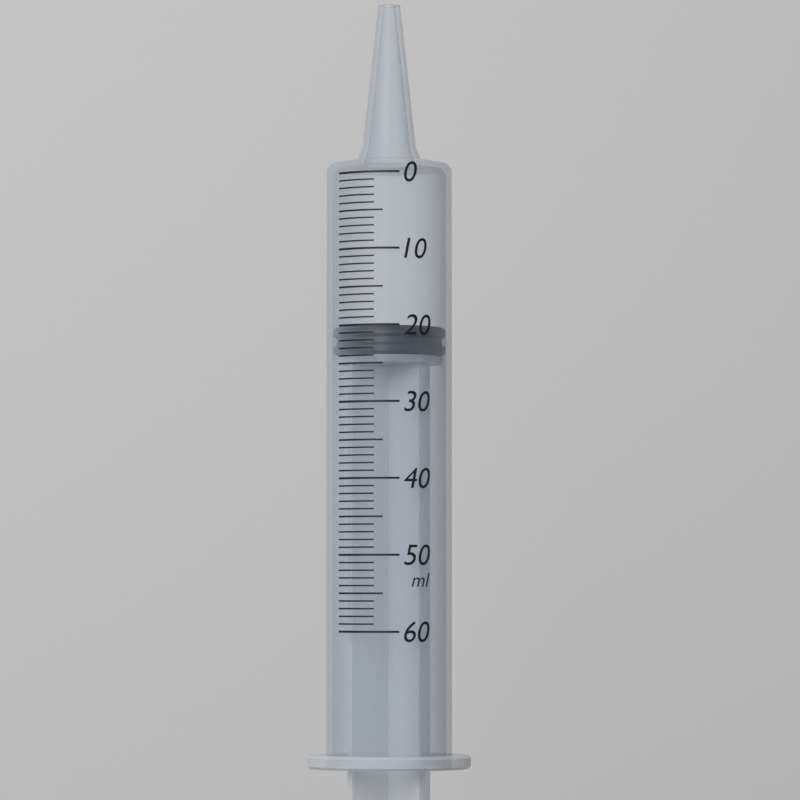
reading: 20 ml
